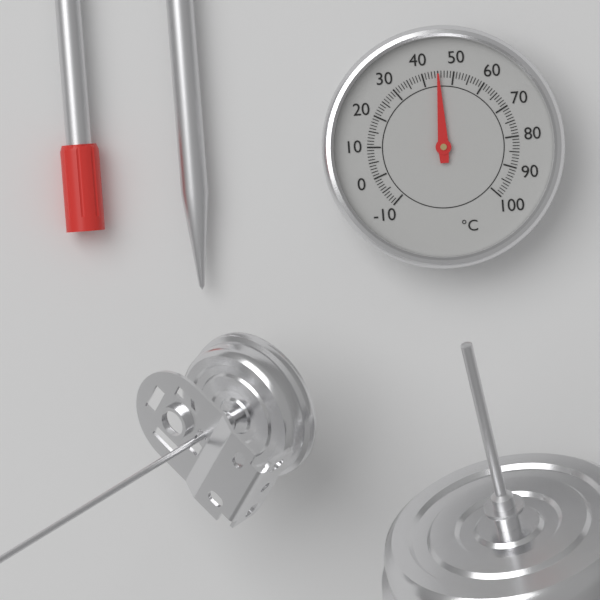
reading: 45 °C
